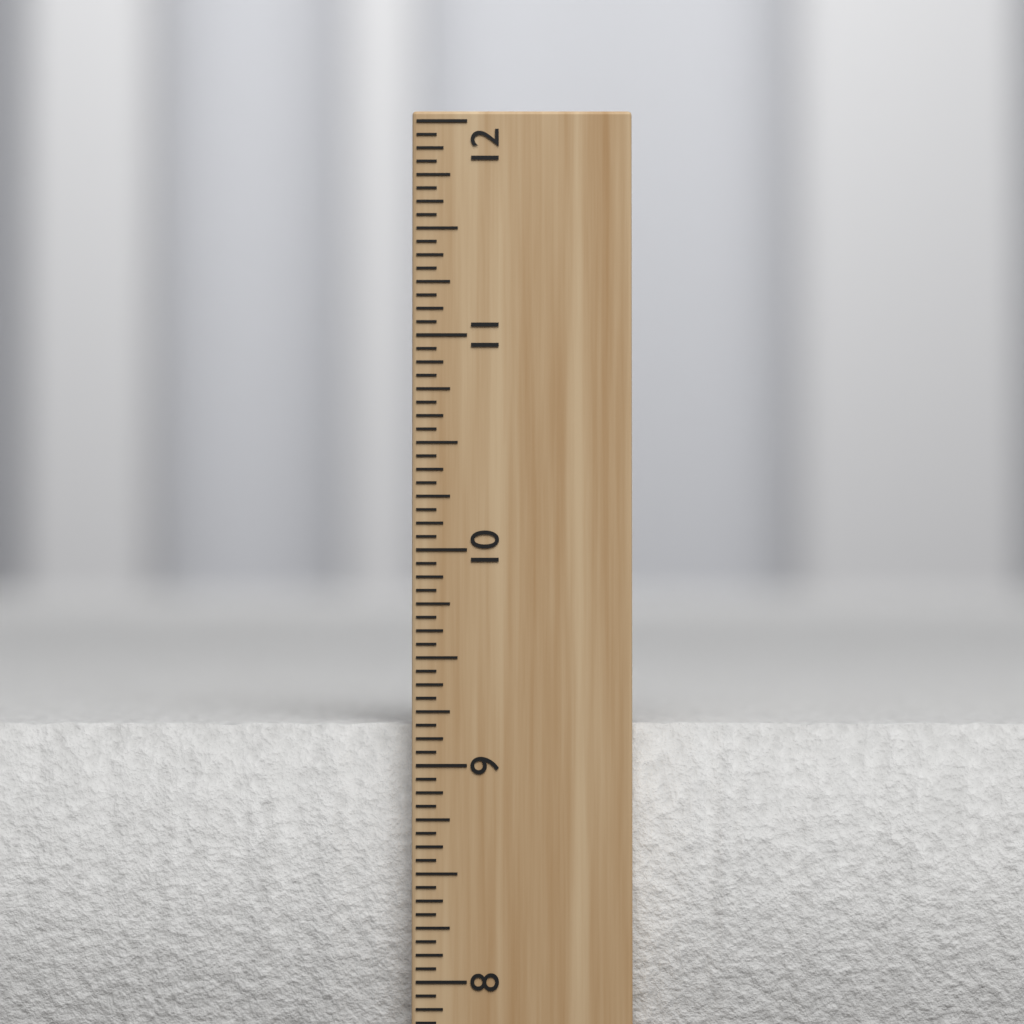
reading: 9.1875 inch
